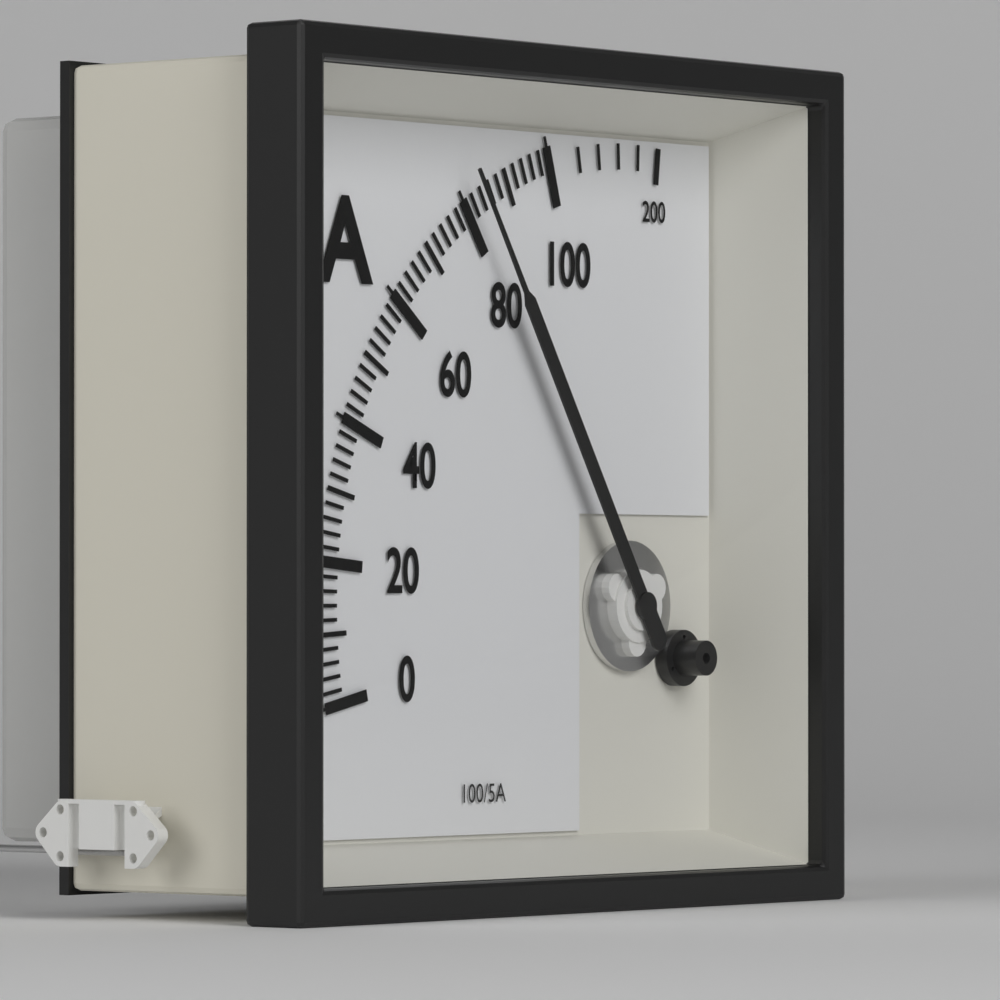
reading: 82 A
